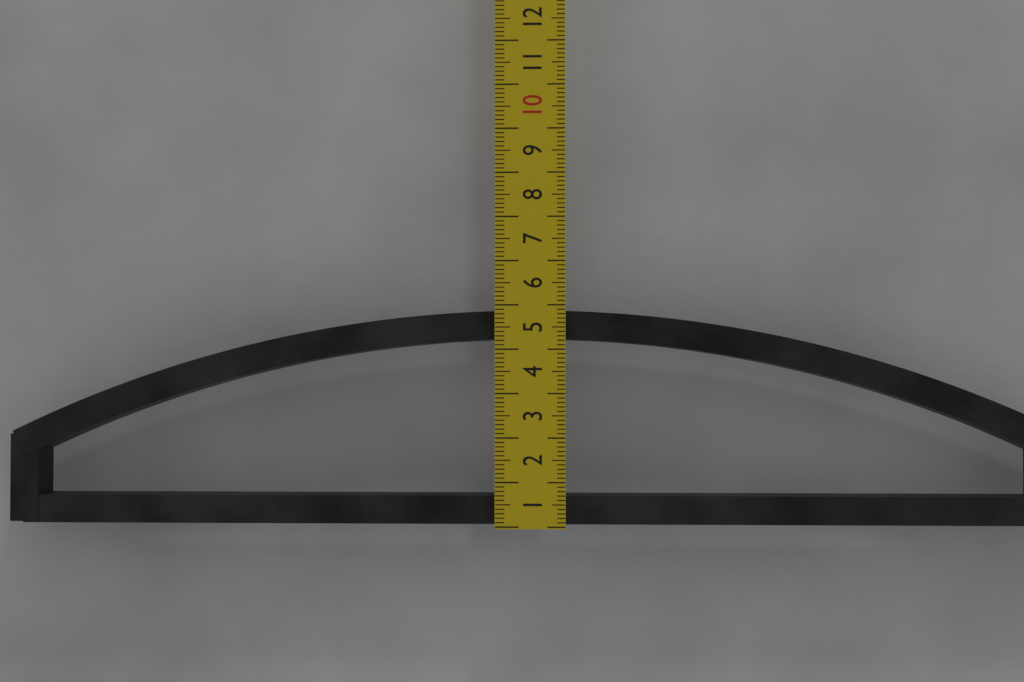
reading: 4.9 cm
